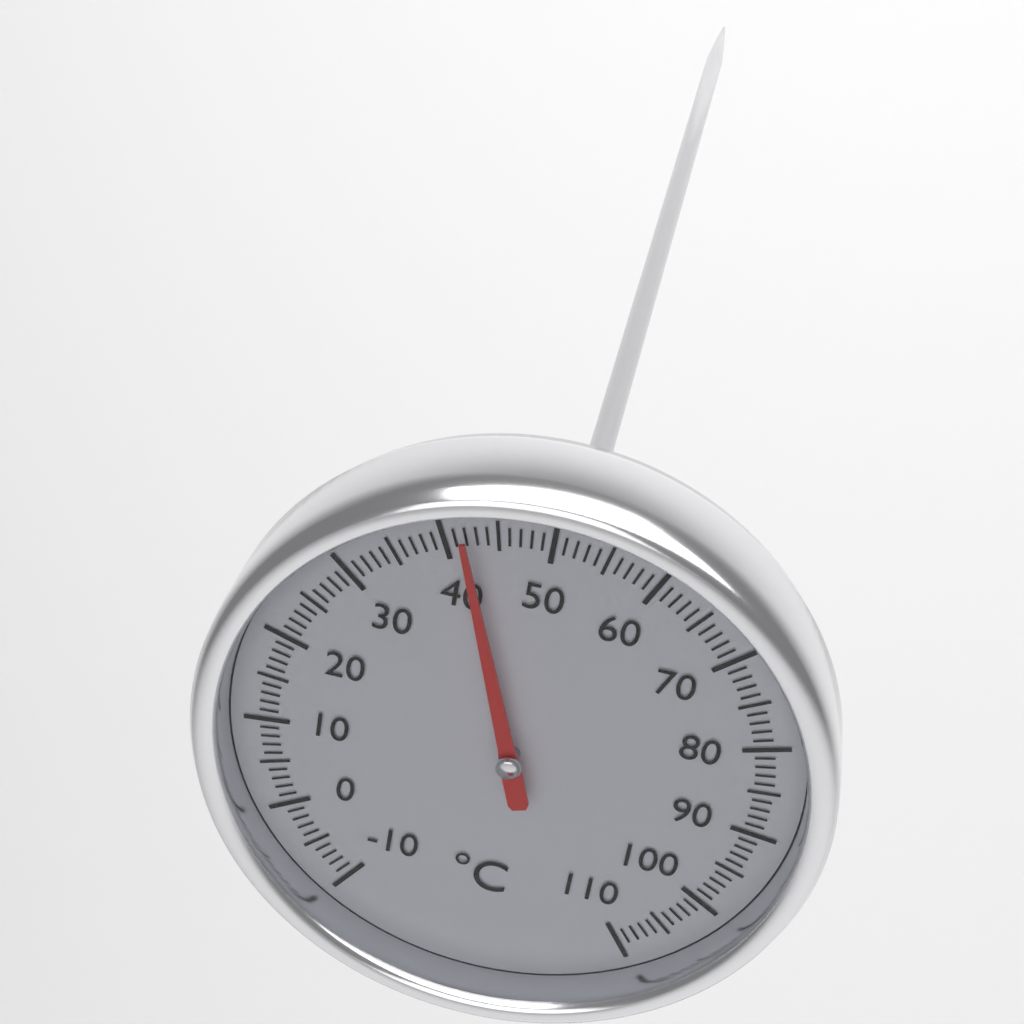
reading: 42 °C
